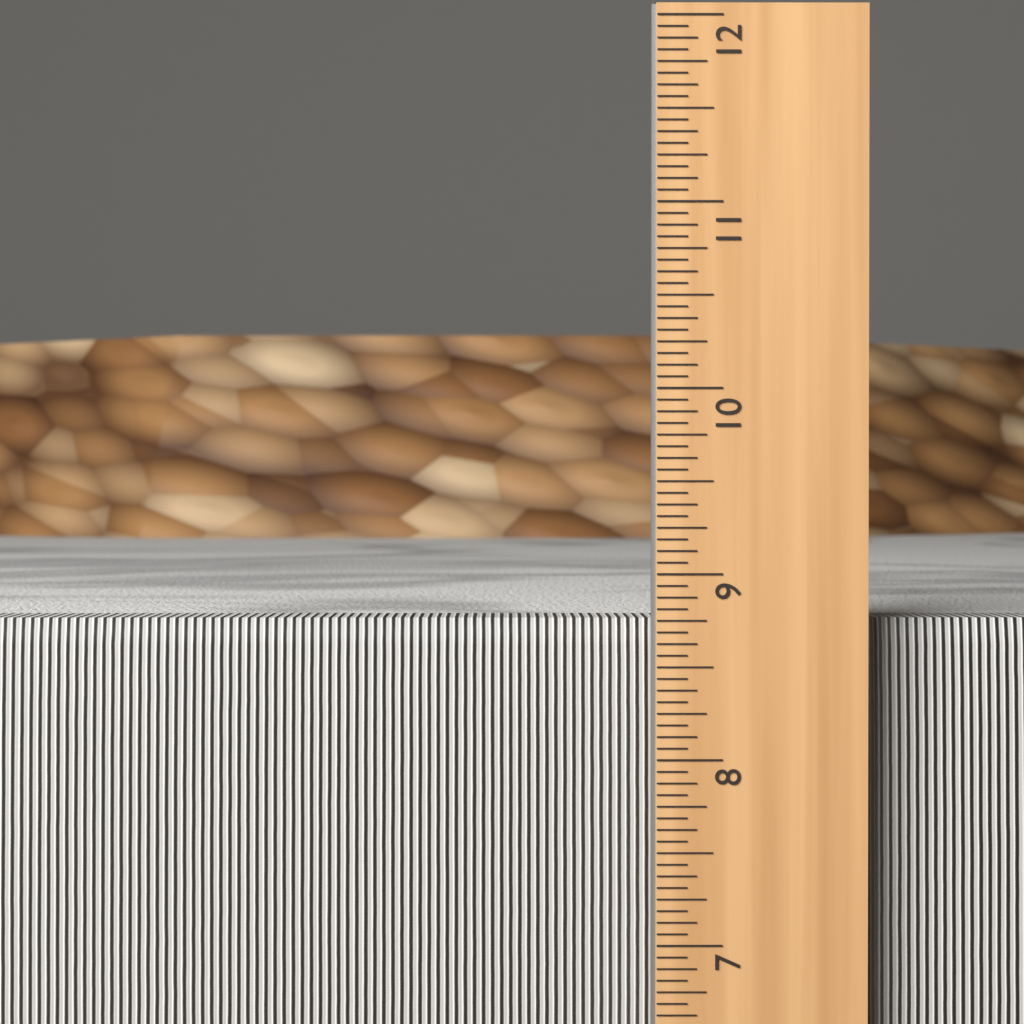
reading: 8.7500 in
